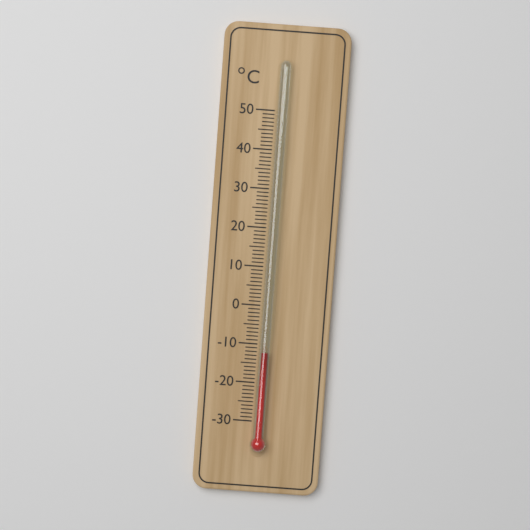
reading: -12 °C
